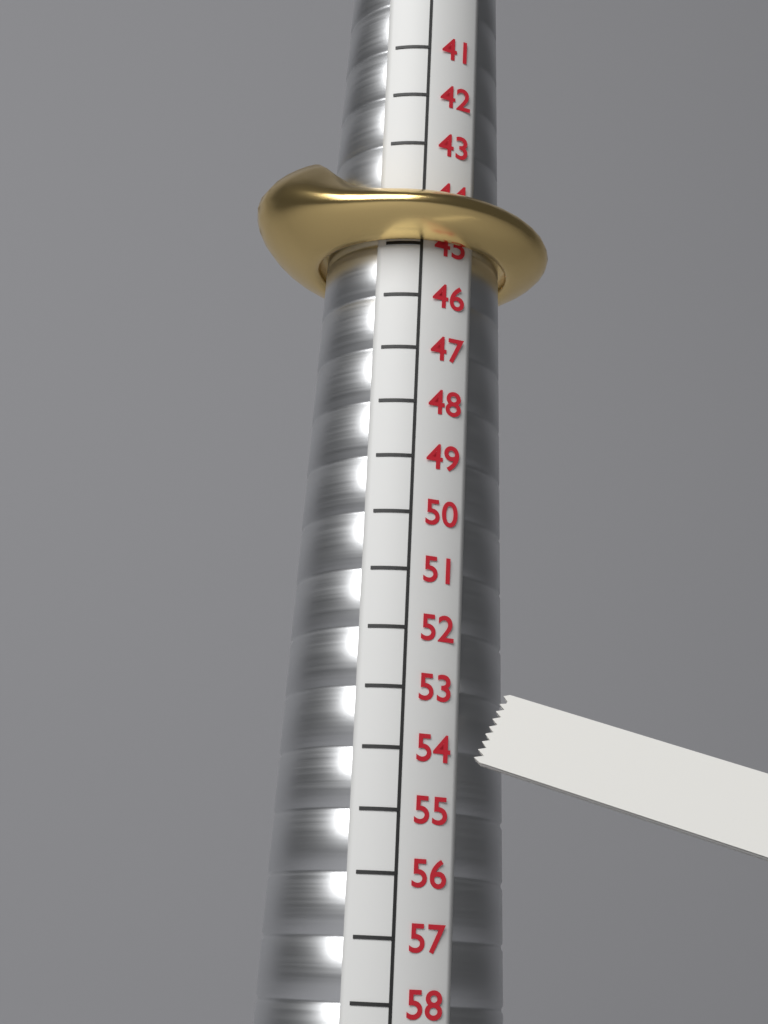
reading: 45 (no unit)
